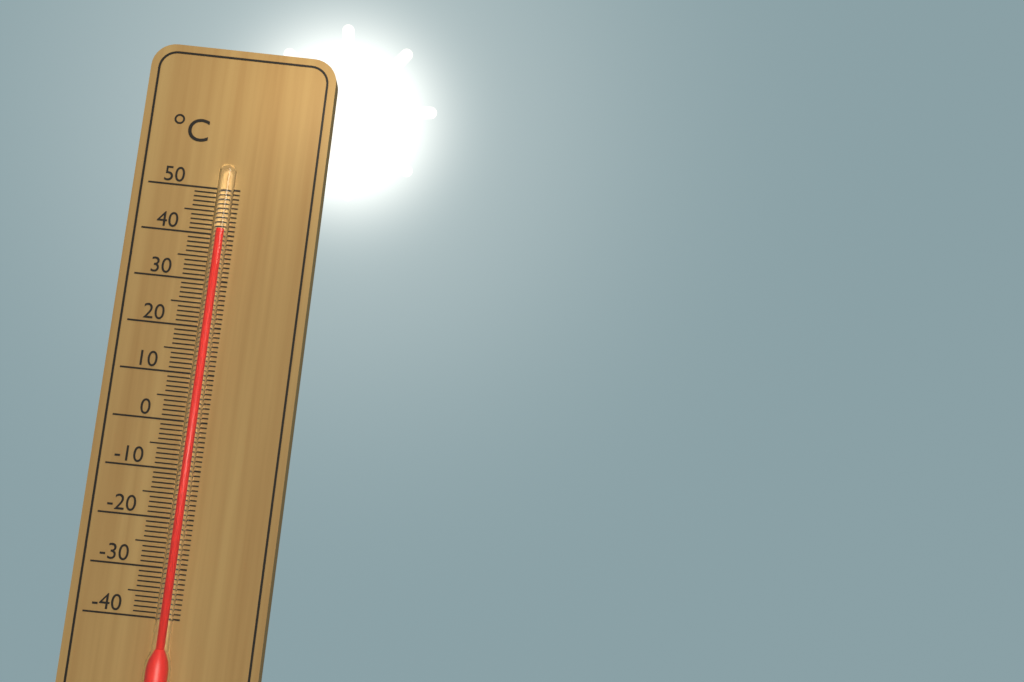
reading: 41 °C
